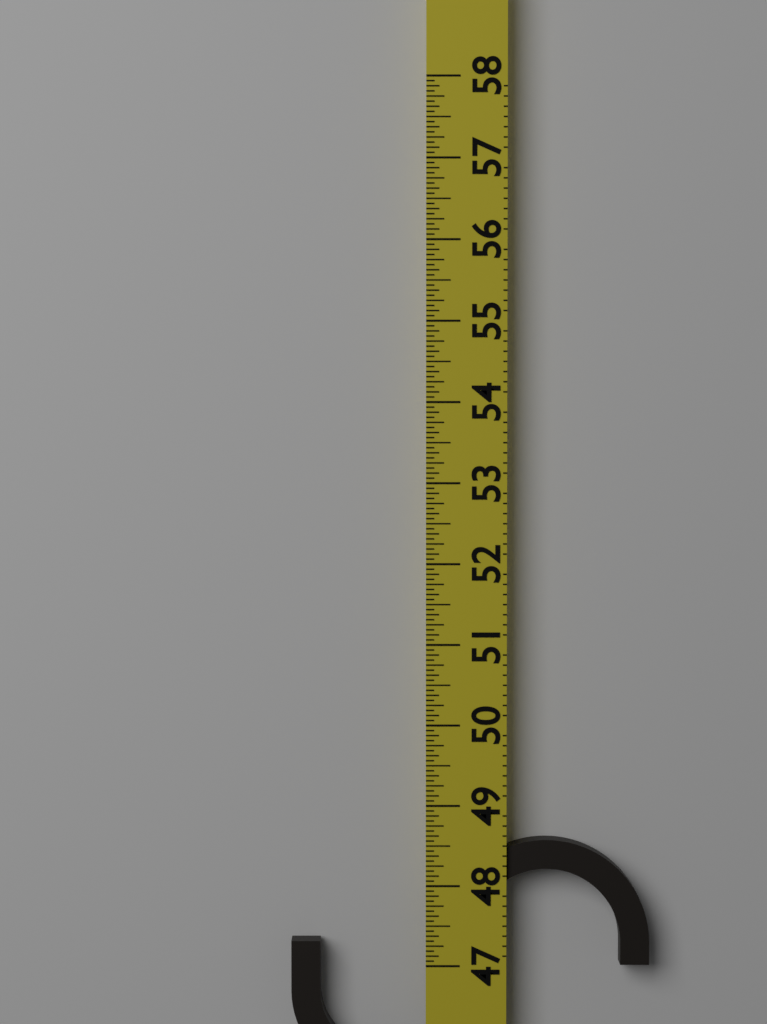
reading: 48.5625 (no unit)
